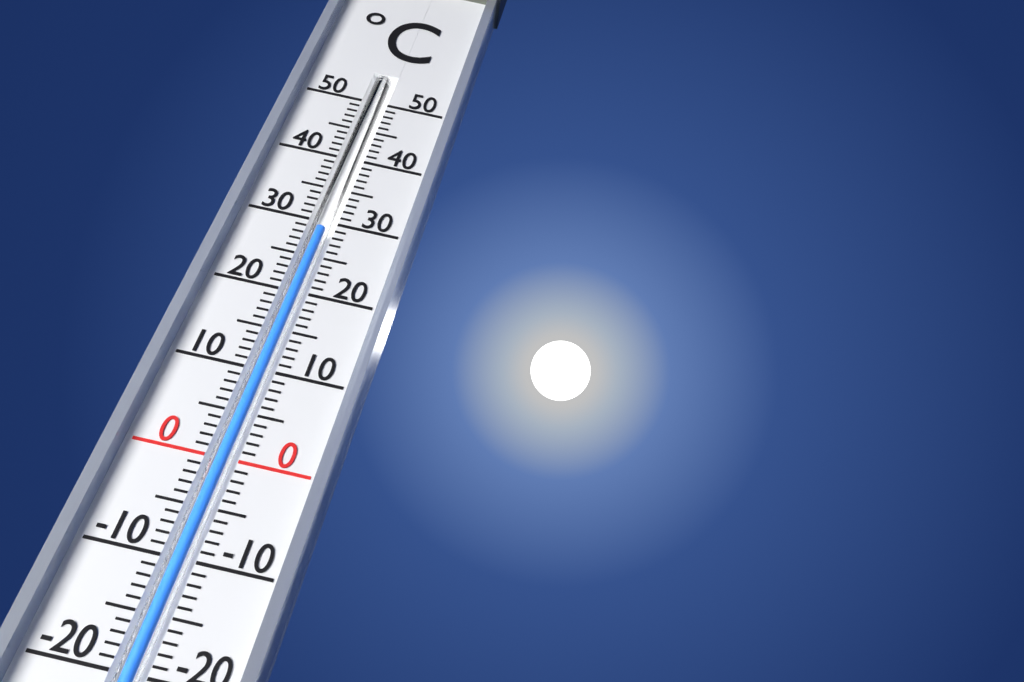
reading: 29 °C
